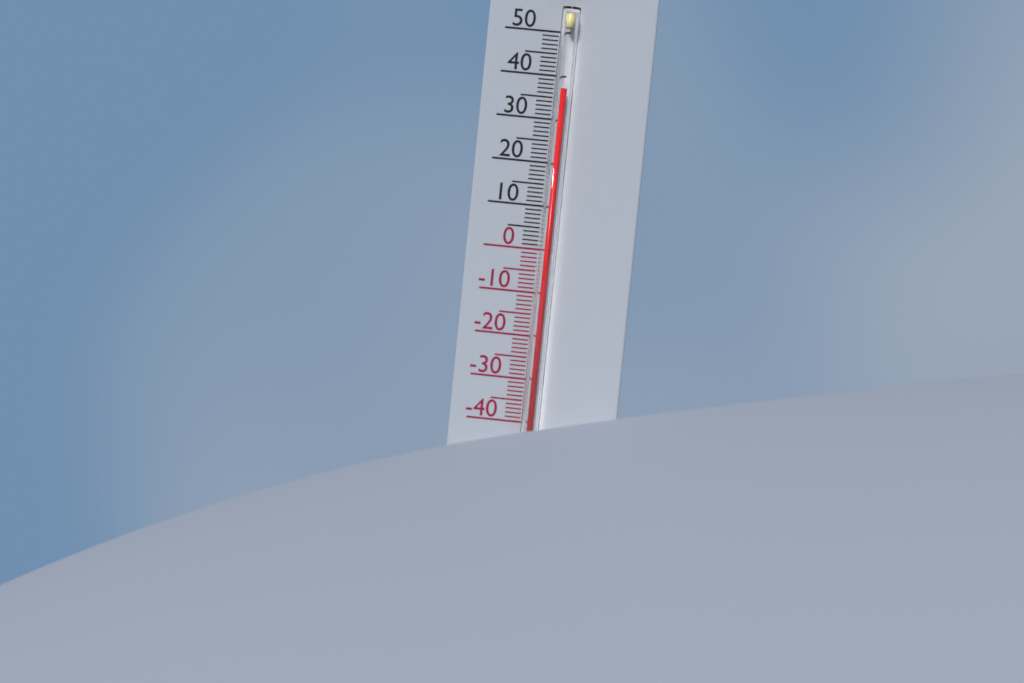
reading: 37 °C
